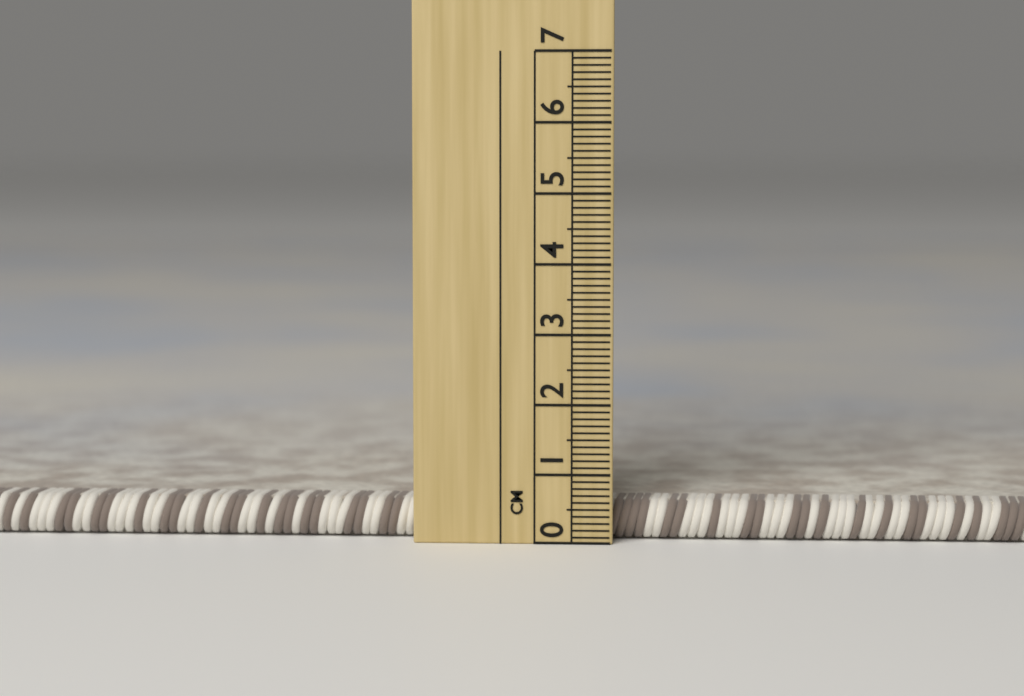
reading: 0.6 cm
